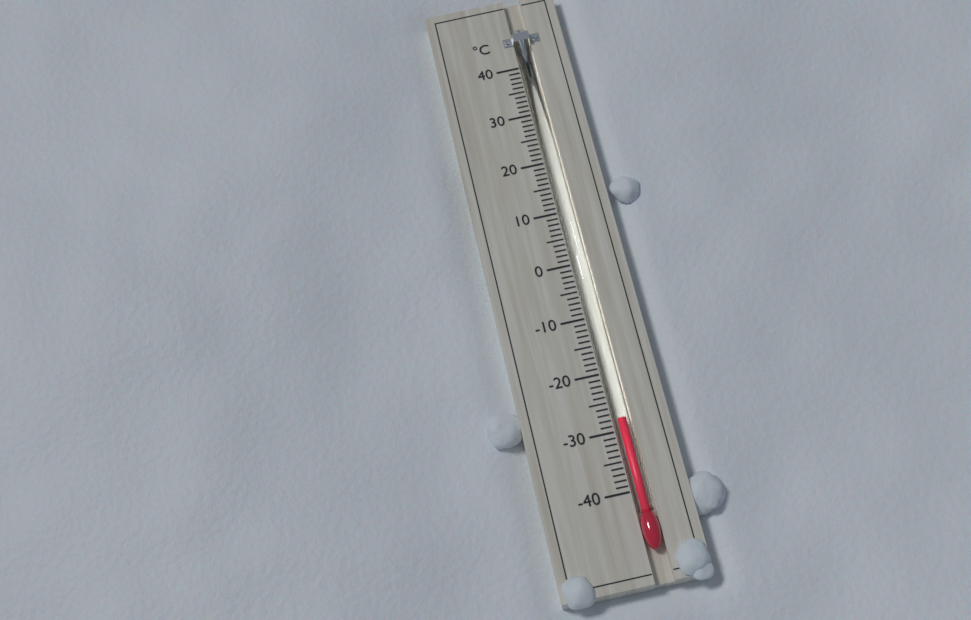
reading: -28 °C
